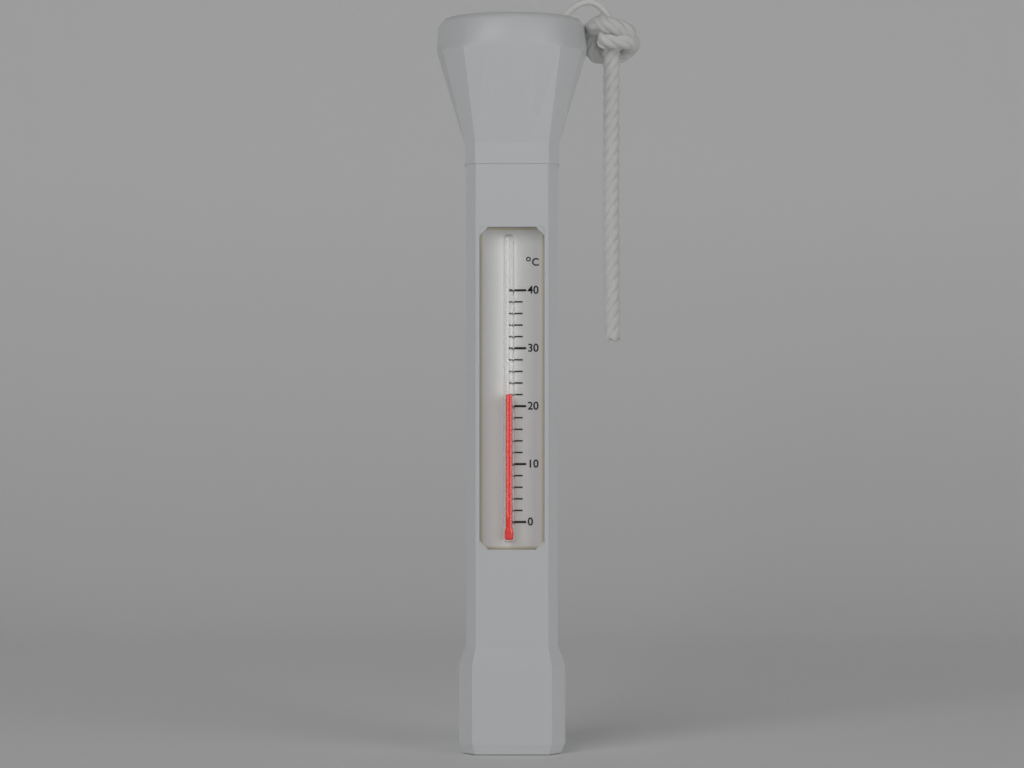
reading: 22 °C
